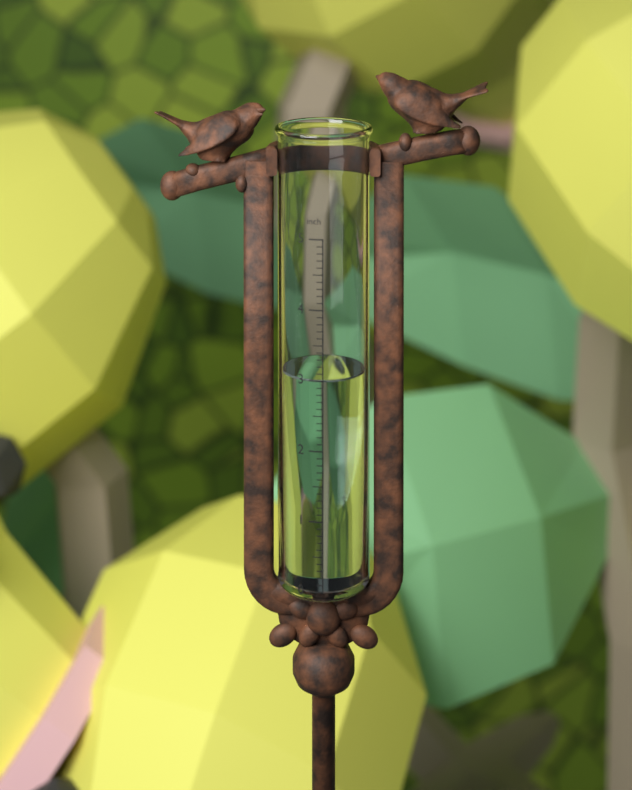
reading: 3.0 in
